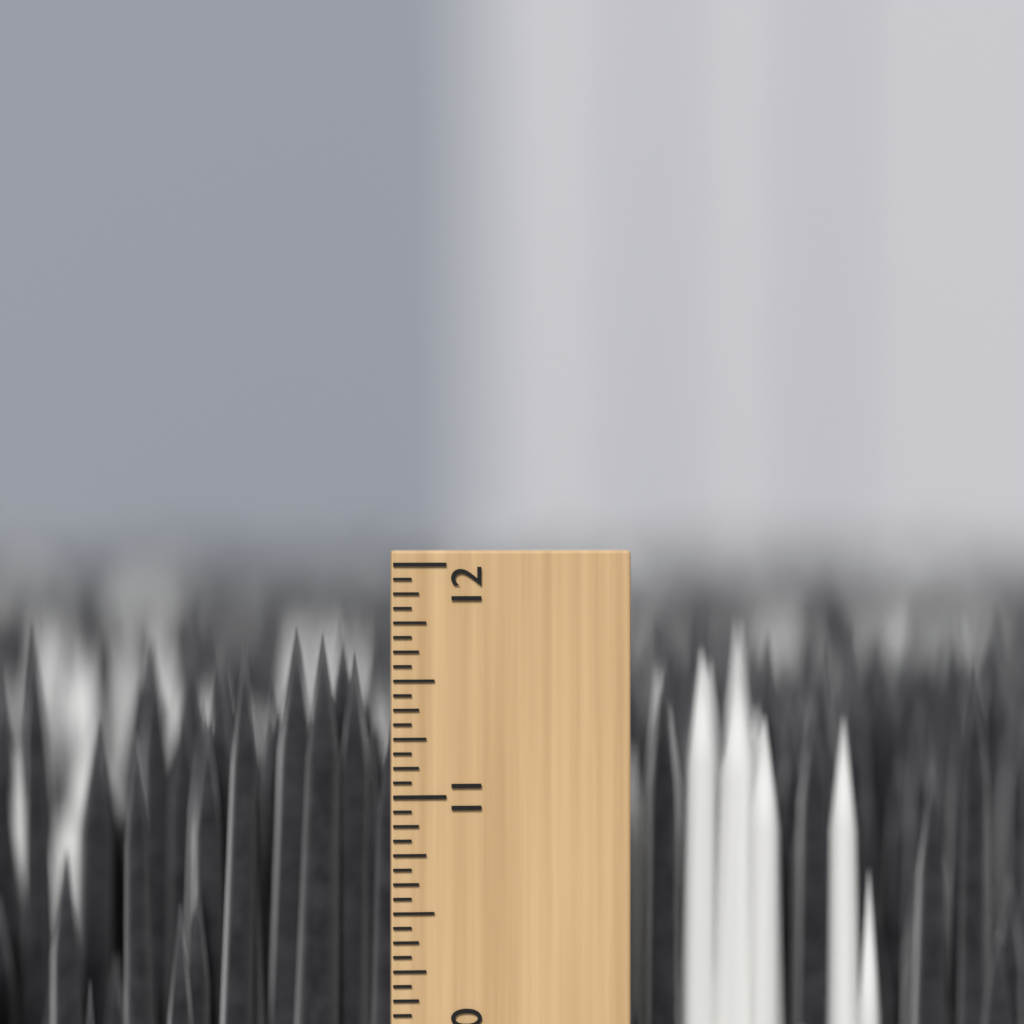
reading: 11.7500 inch
